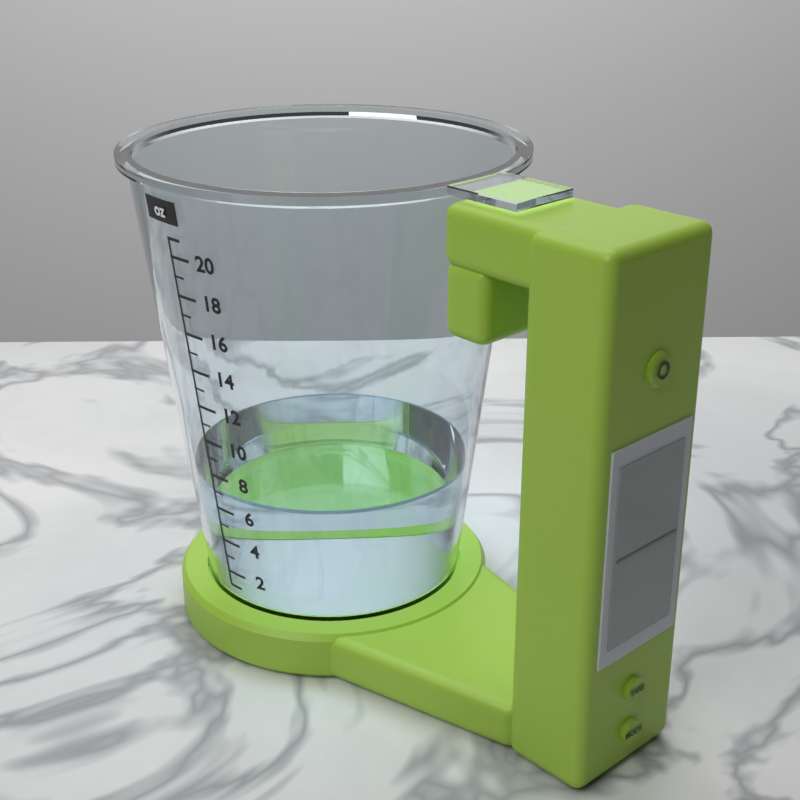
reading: 7 oz
